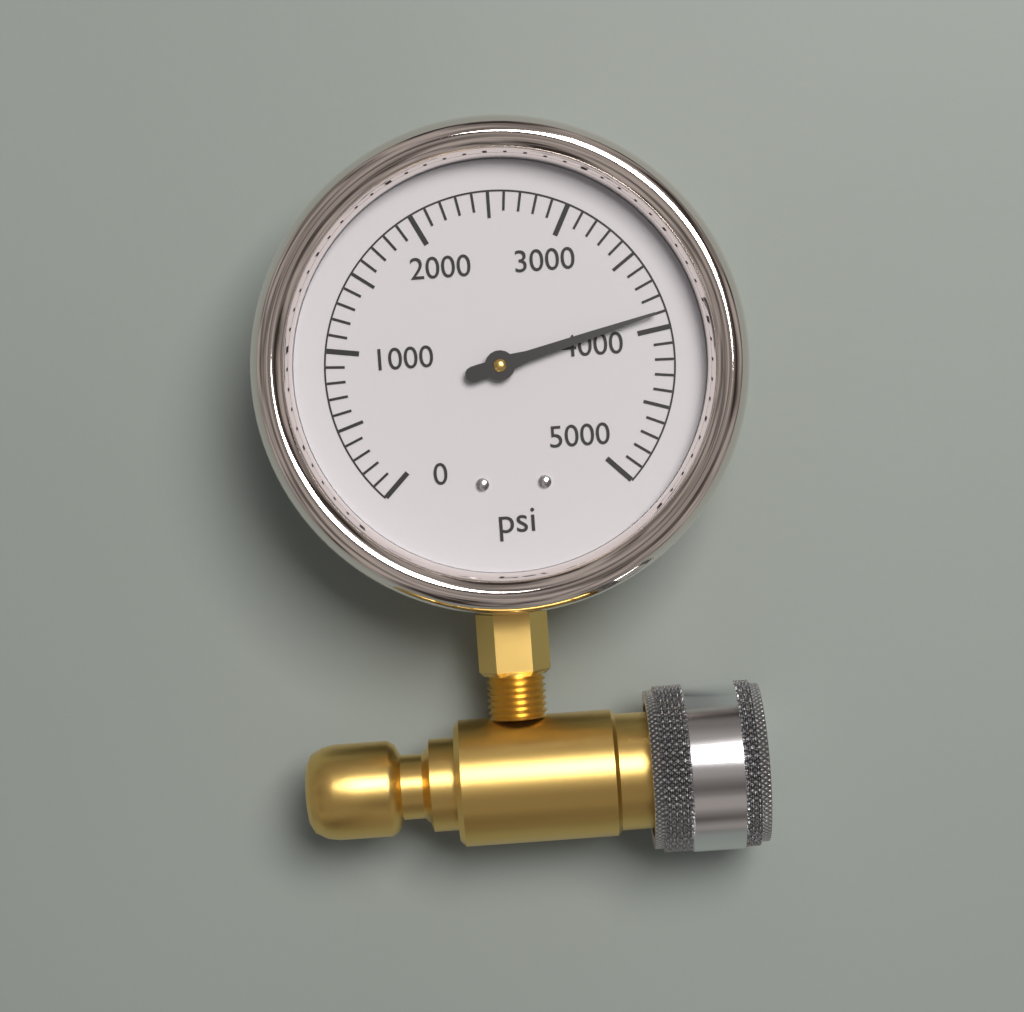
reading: 3900 psi
